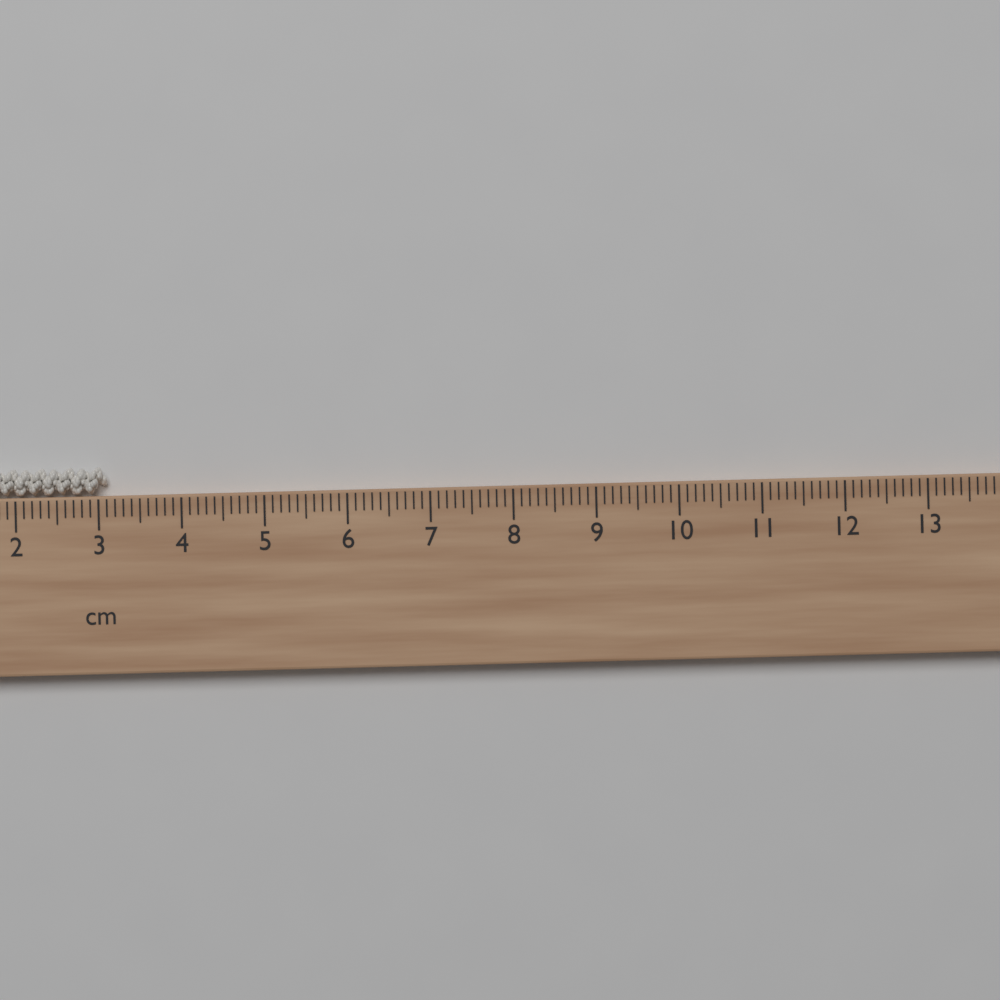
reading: 3.1 cm
